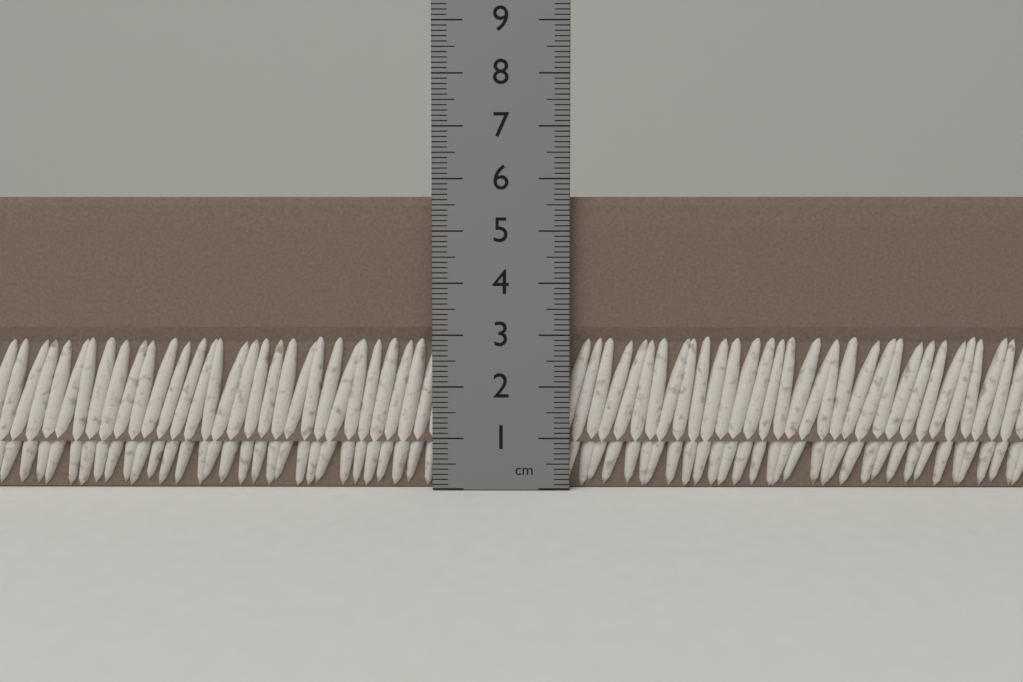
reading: 5.7 cm
